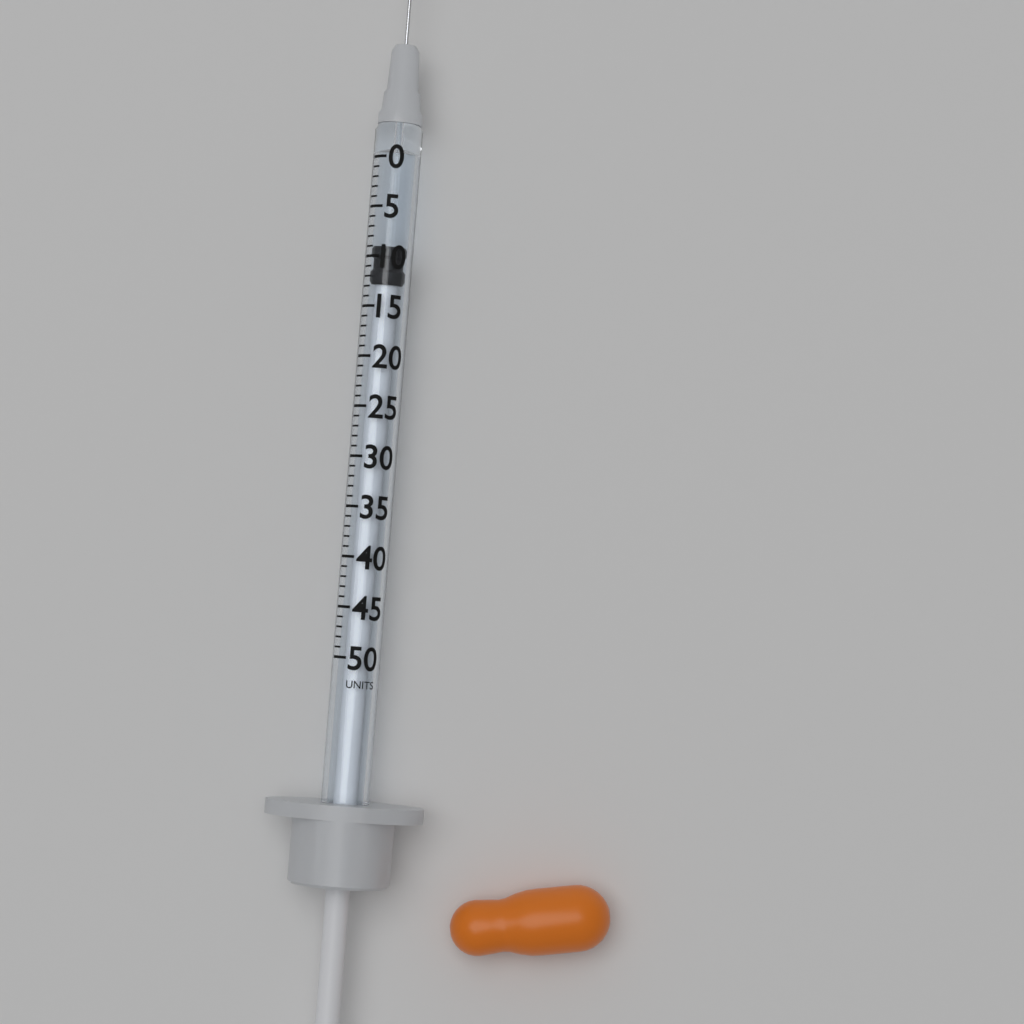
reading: 9 units
